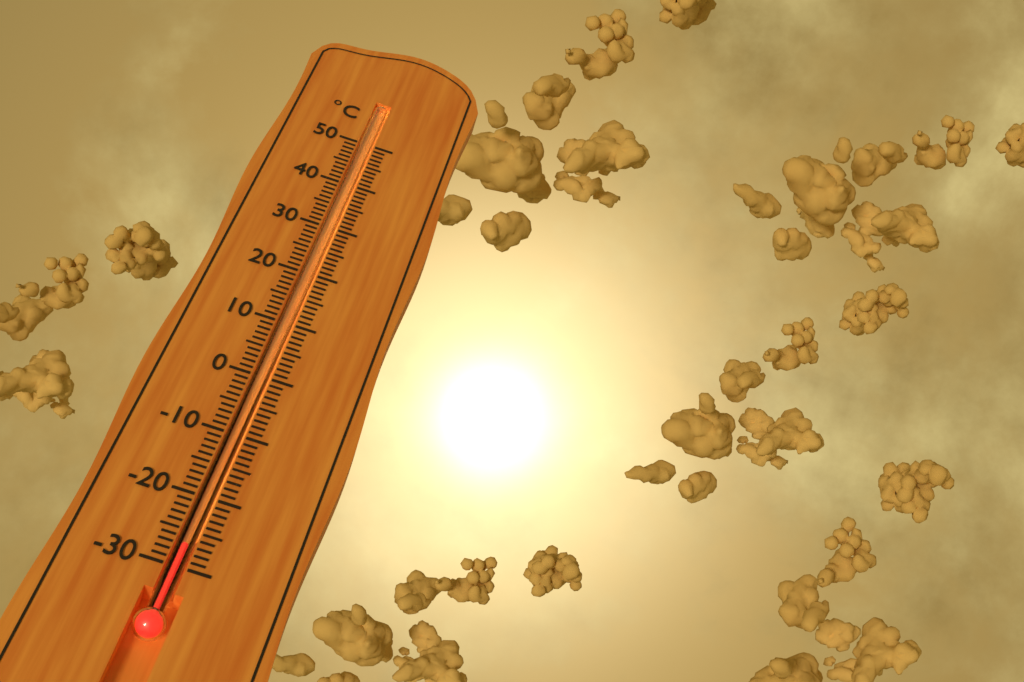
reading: -27 °C
